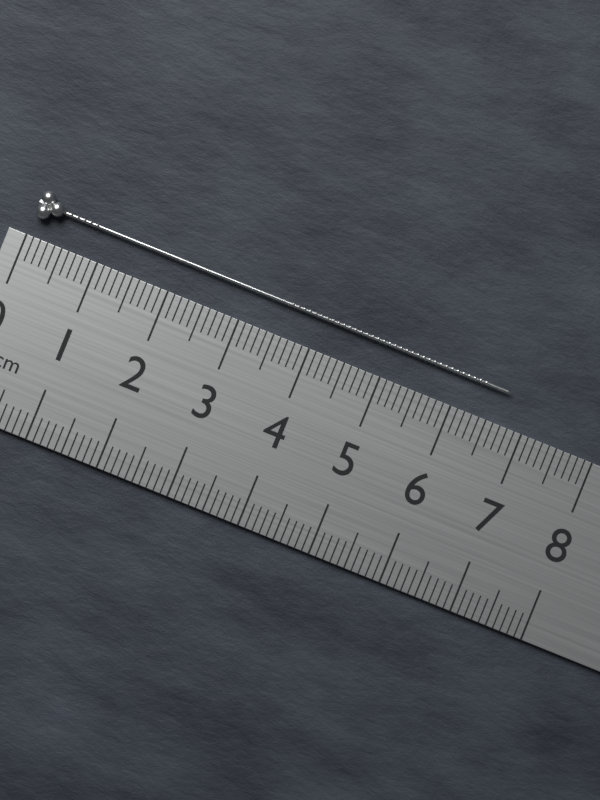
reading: 6.7 cm
